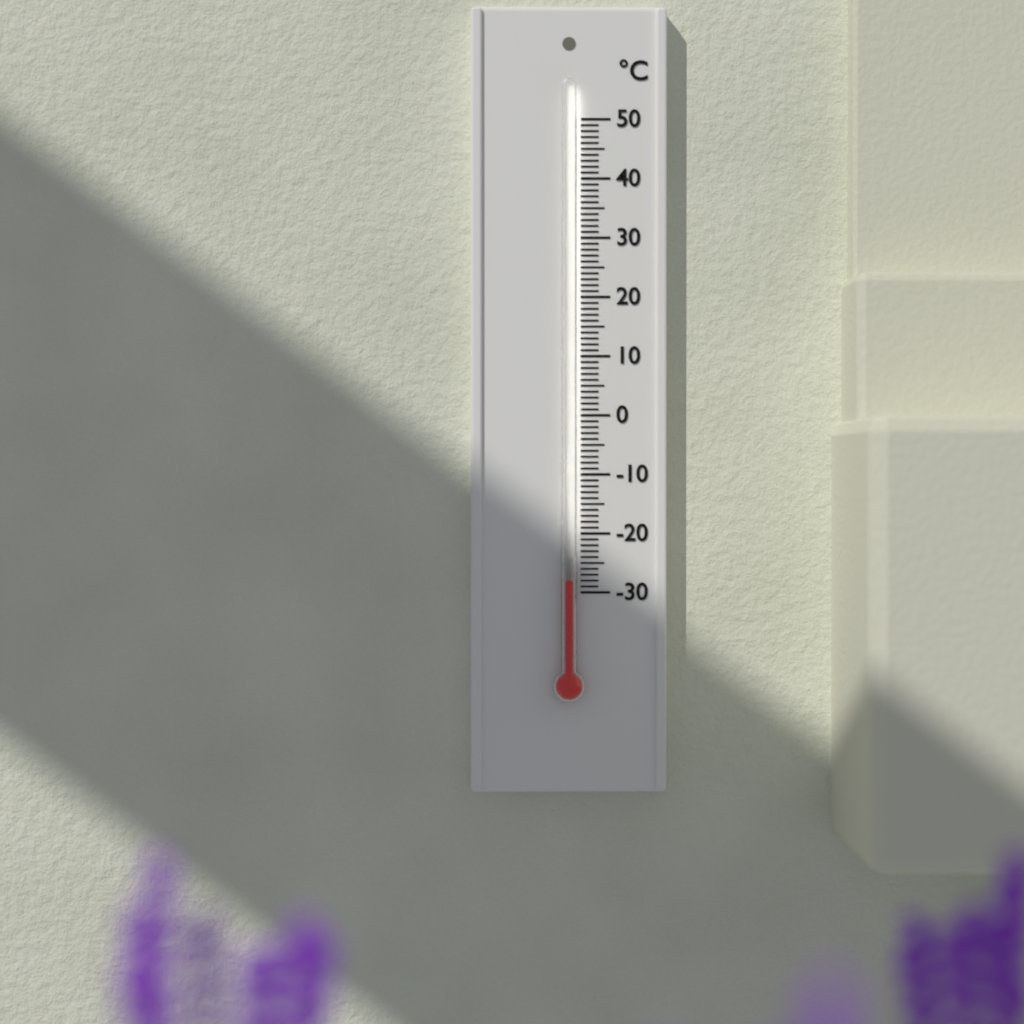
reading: -28 °C
